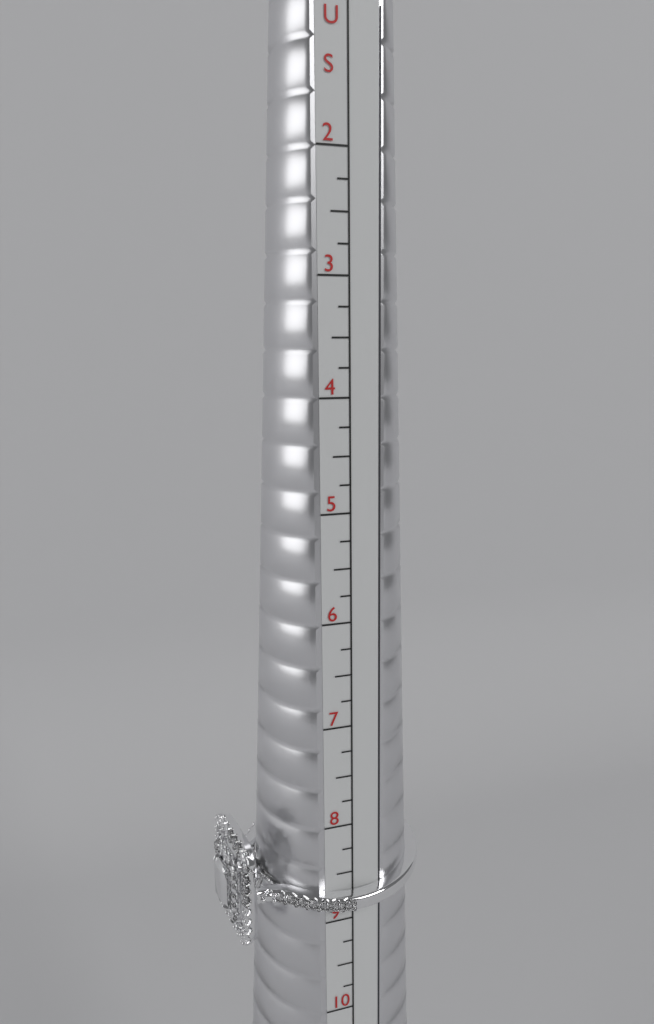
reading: 9.25 US
